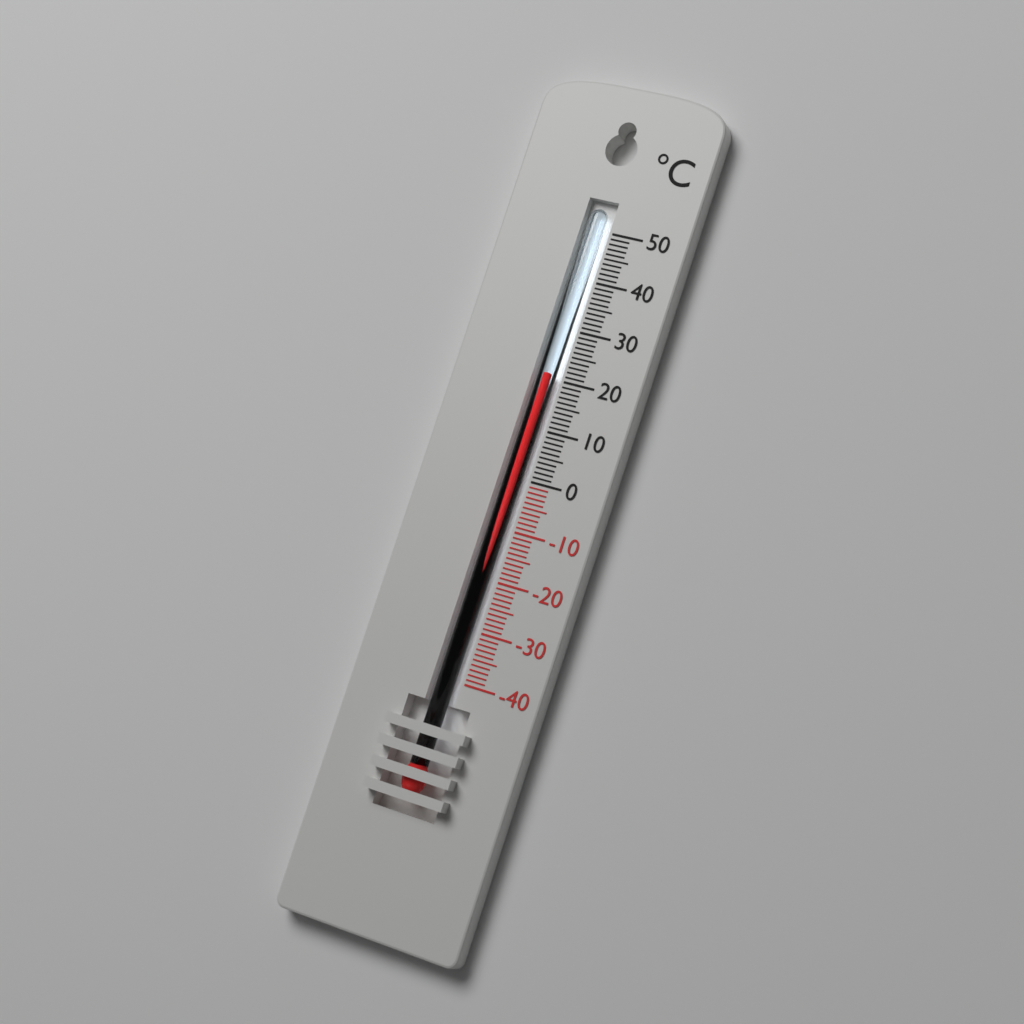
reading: 21 °C
